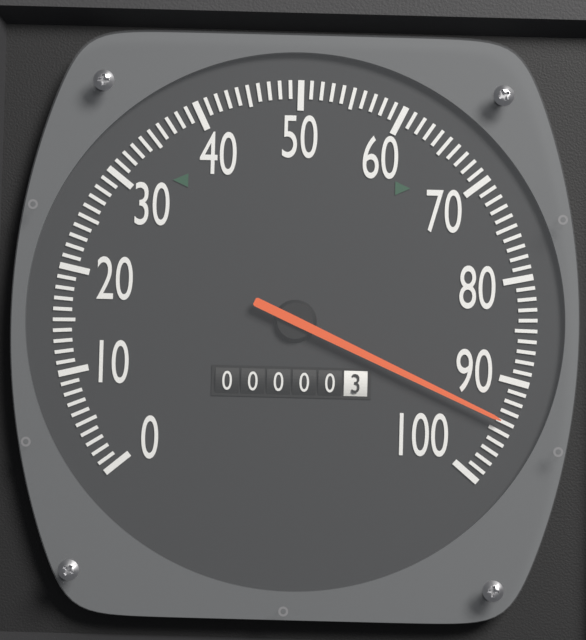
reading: 94 (no unit)
